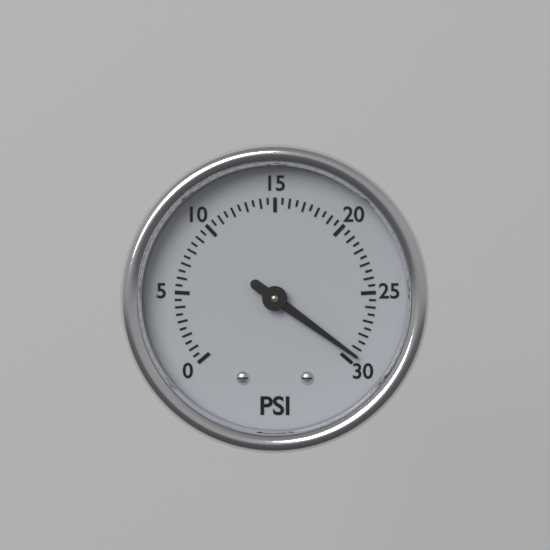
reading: 29.5 psi
